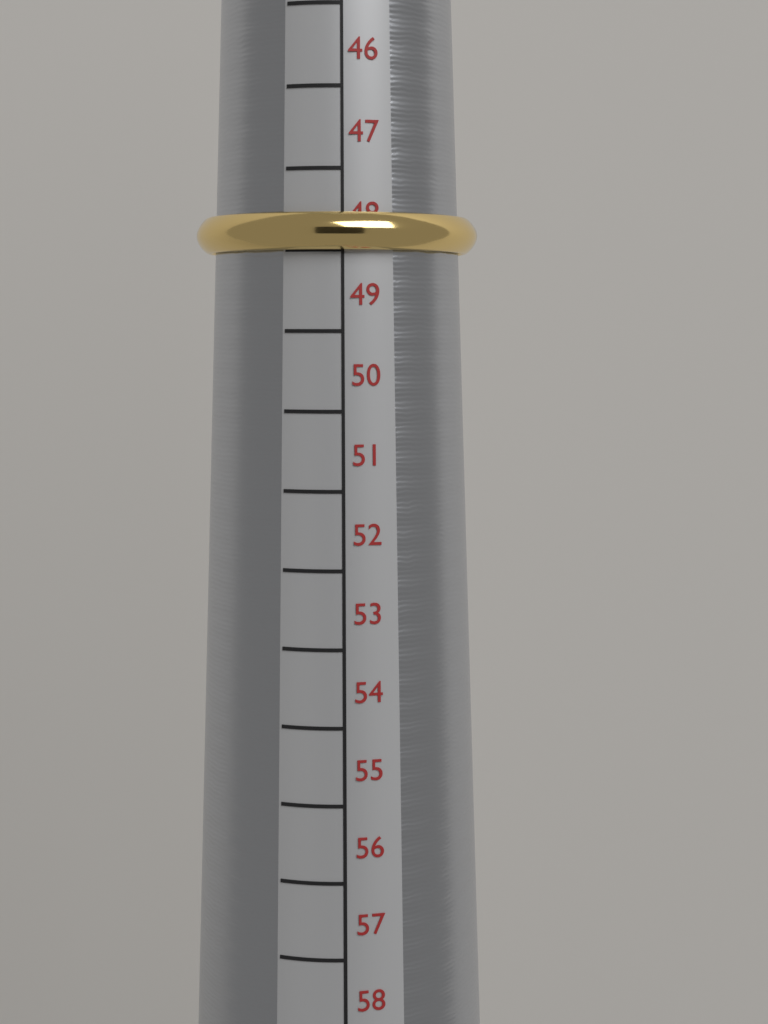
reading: 48 mm
